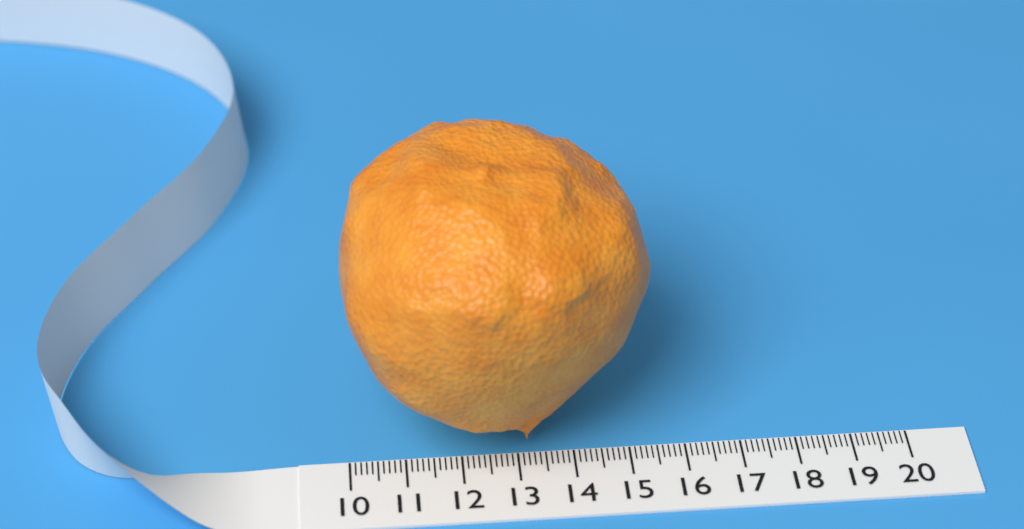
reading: 15.4 (no unit)
